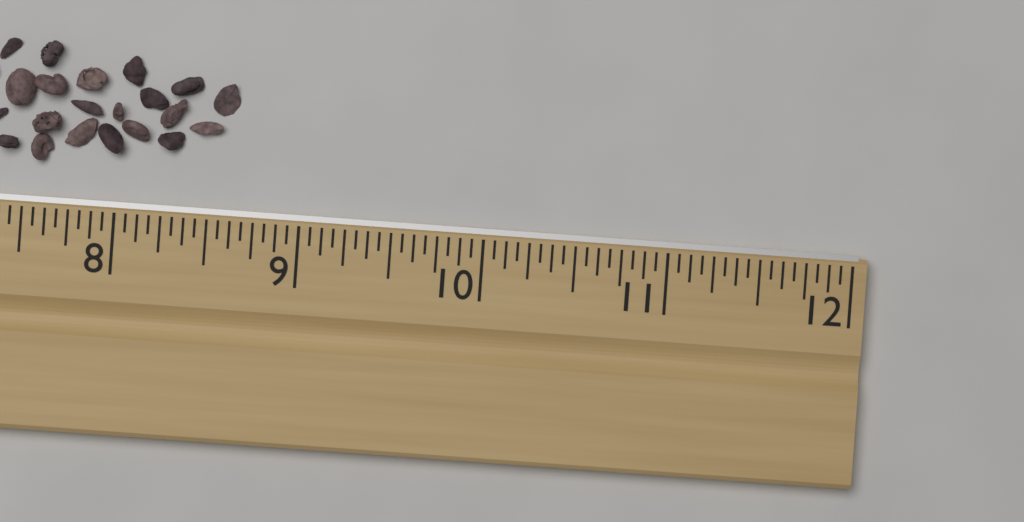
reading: 8.6250 in
